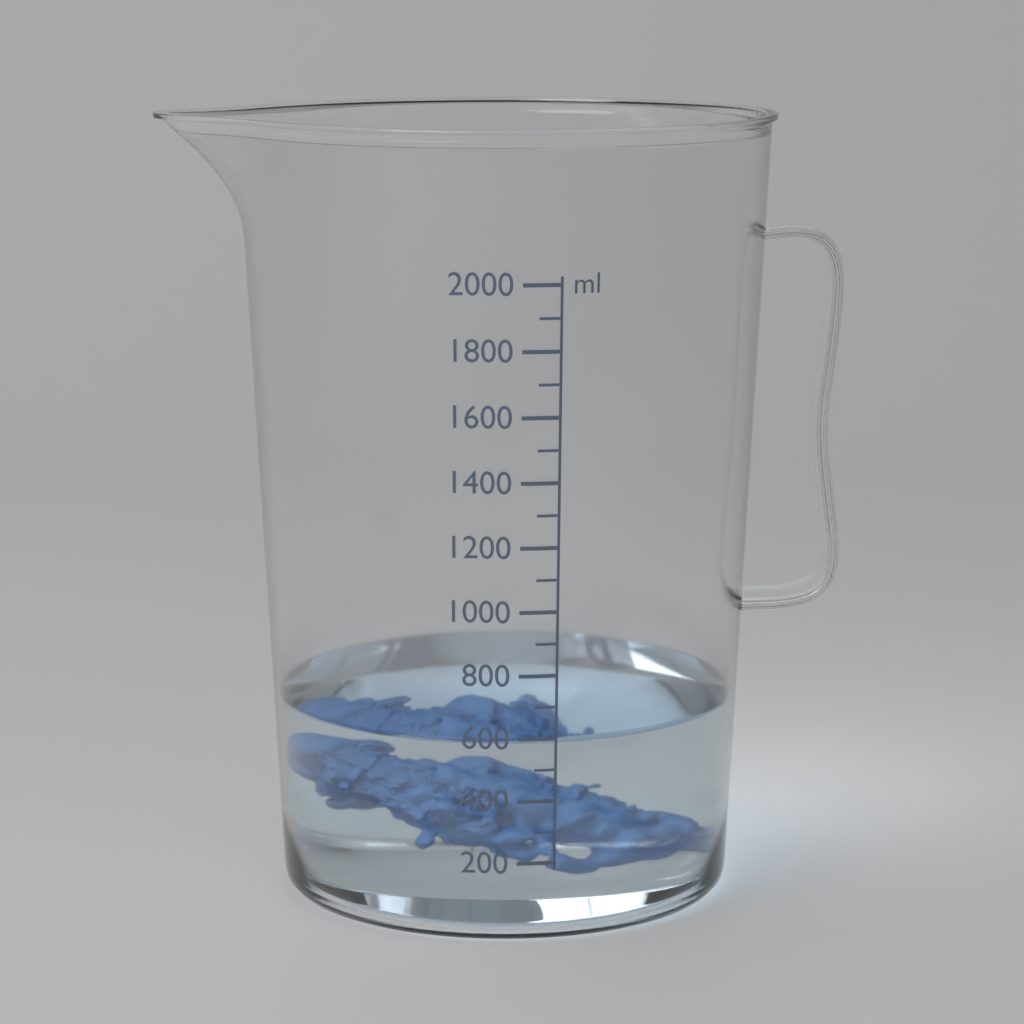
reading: 600 ml
